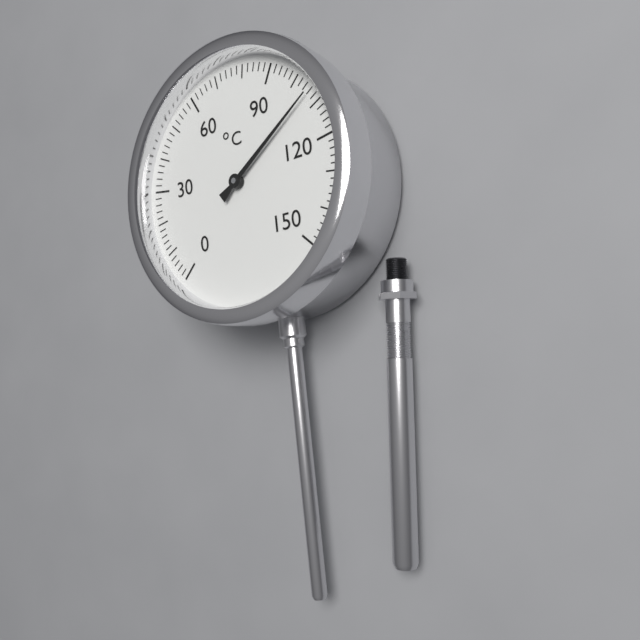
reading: 106 °C
